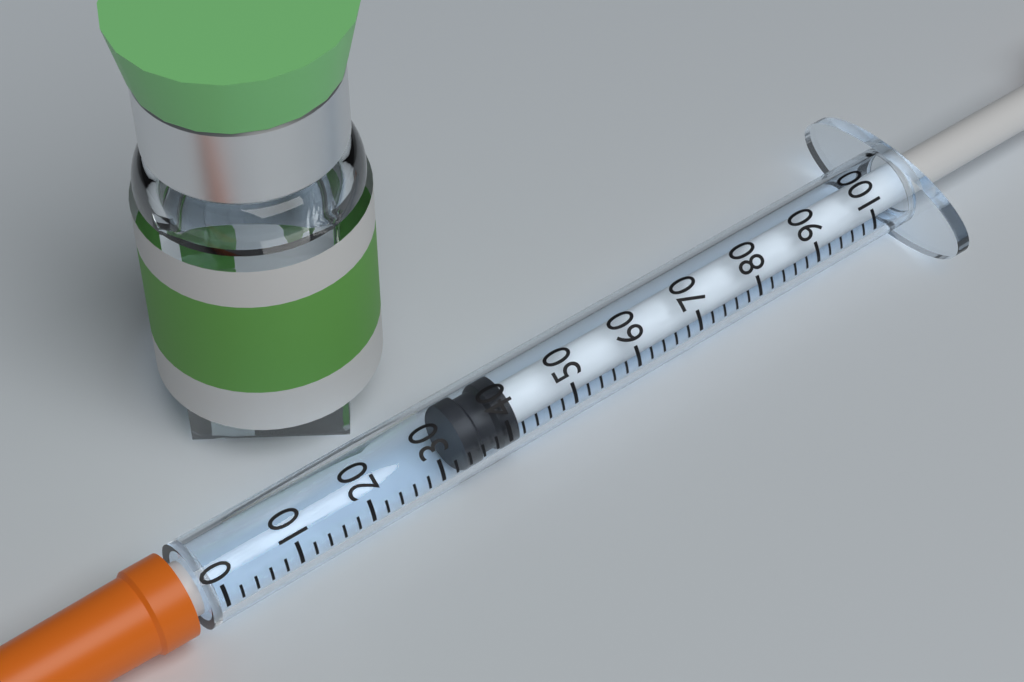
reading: 34 (no unit)
